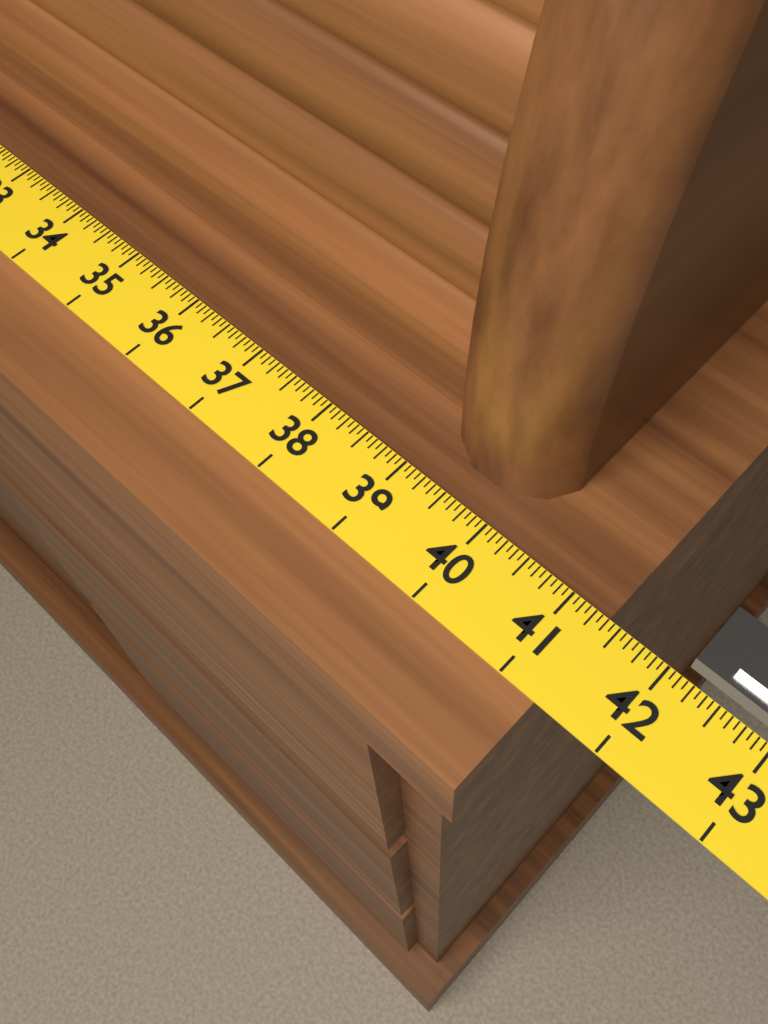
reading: 41.3750 (no unit)
